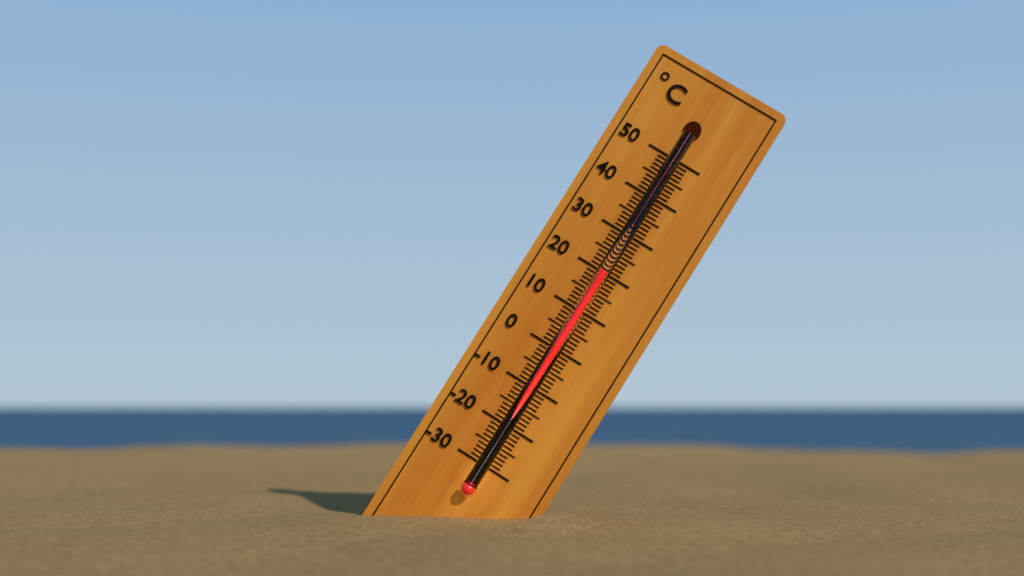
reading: 20 °C
